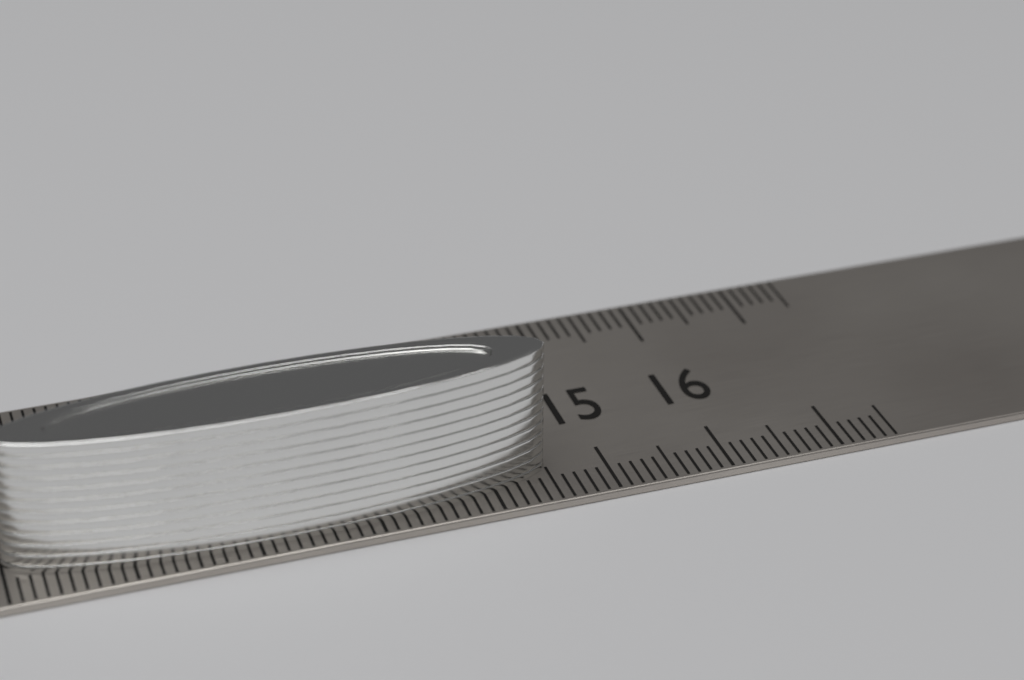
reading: 14.5 cm
